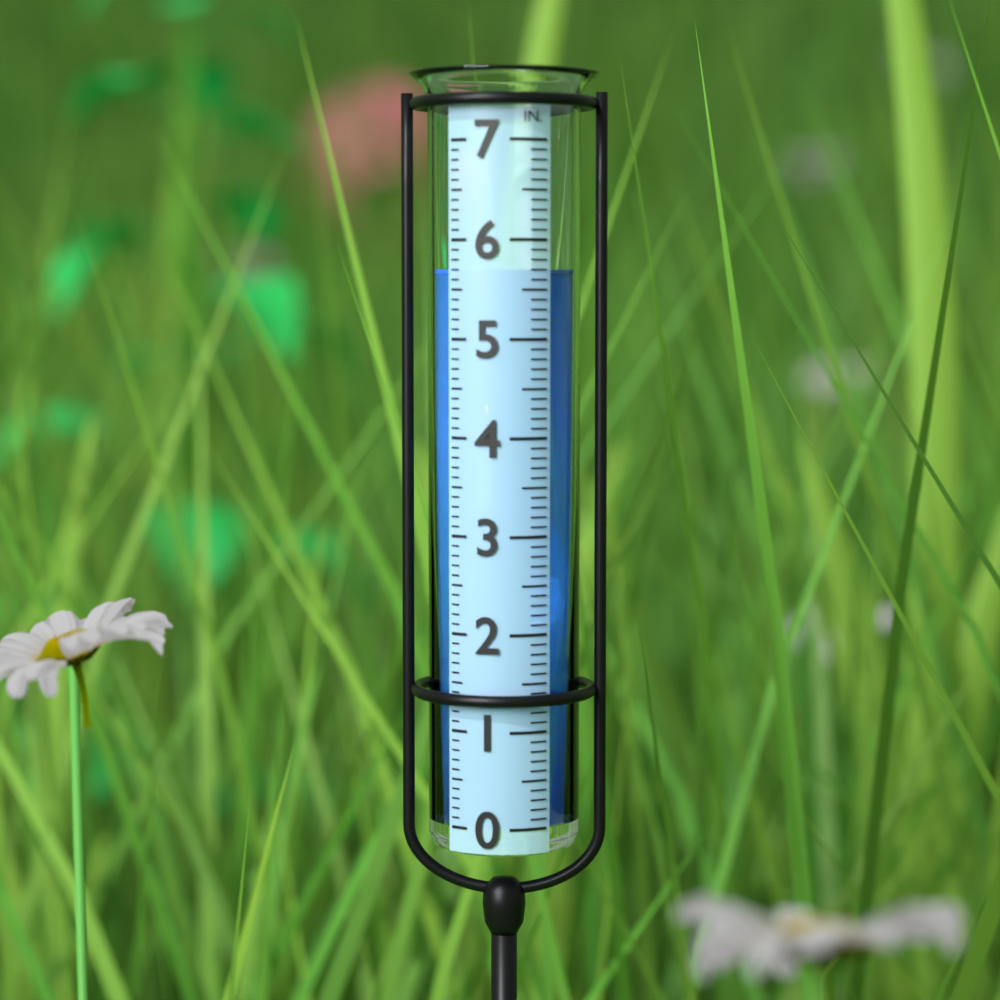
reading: 5.7 in
